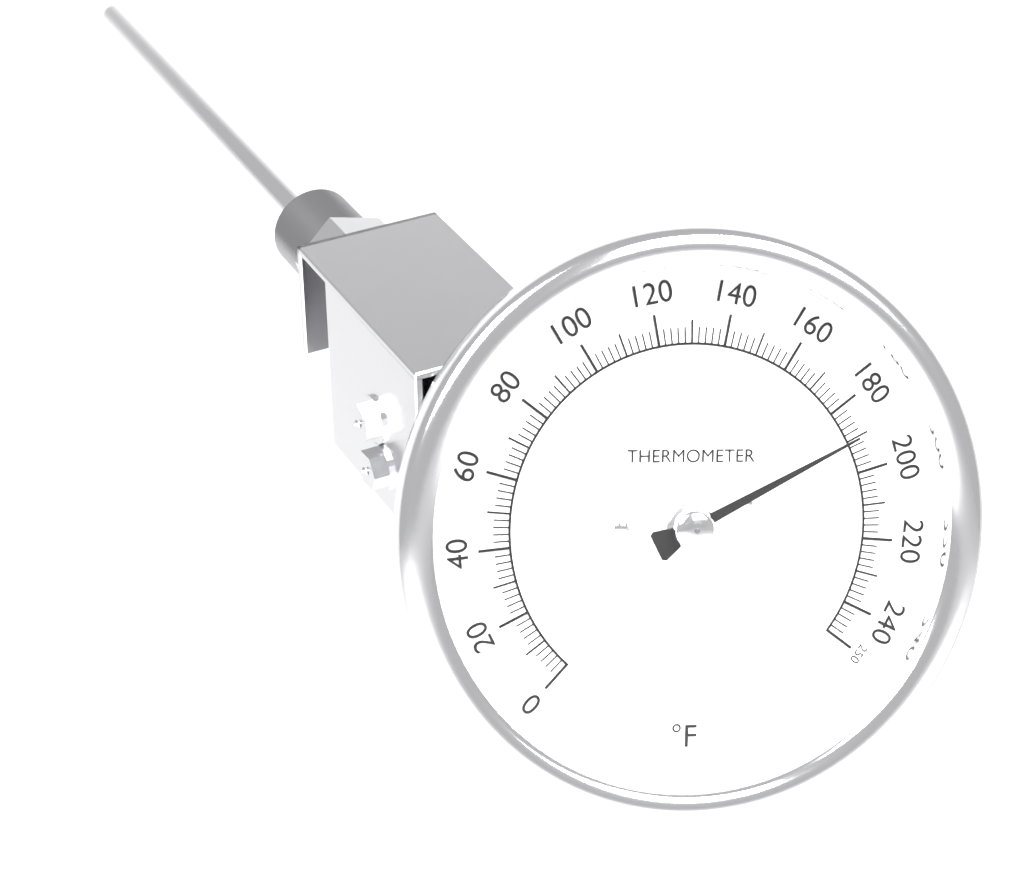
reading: 190 °F
